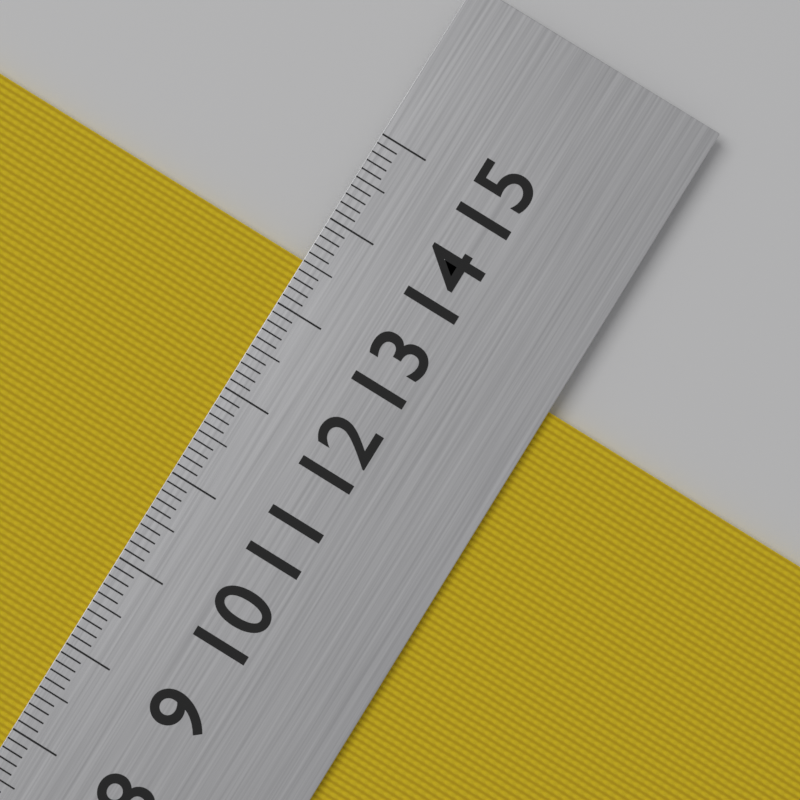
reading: 13.5 cm
